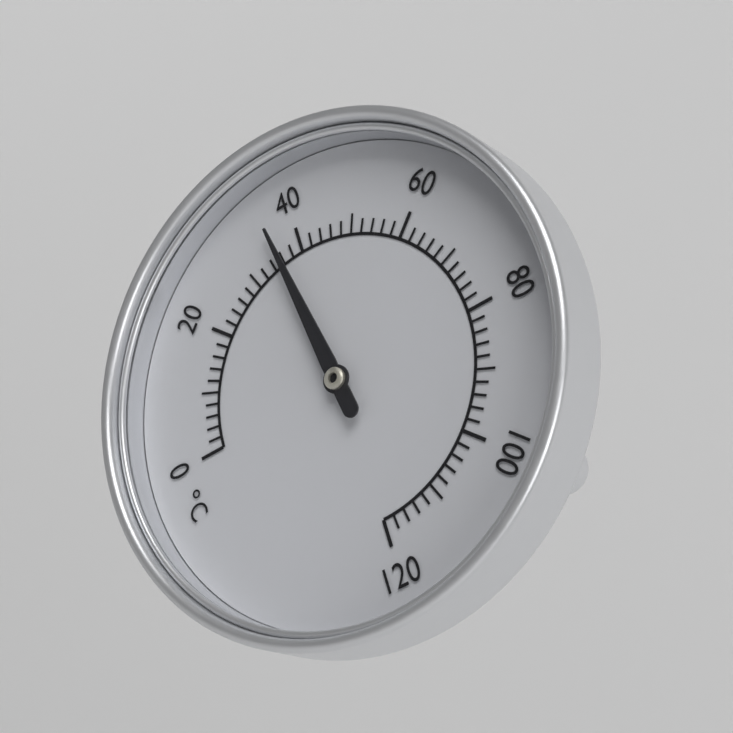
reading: 36 °C
